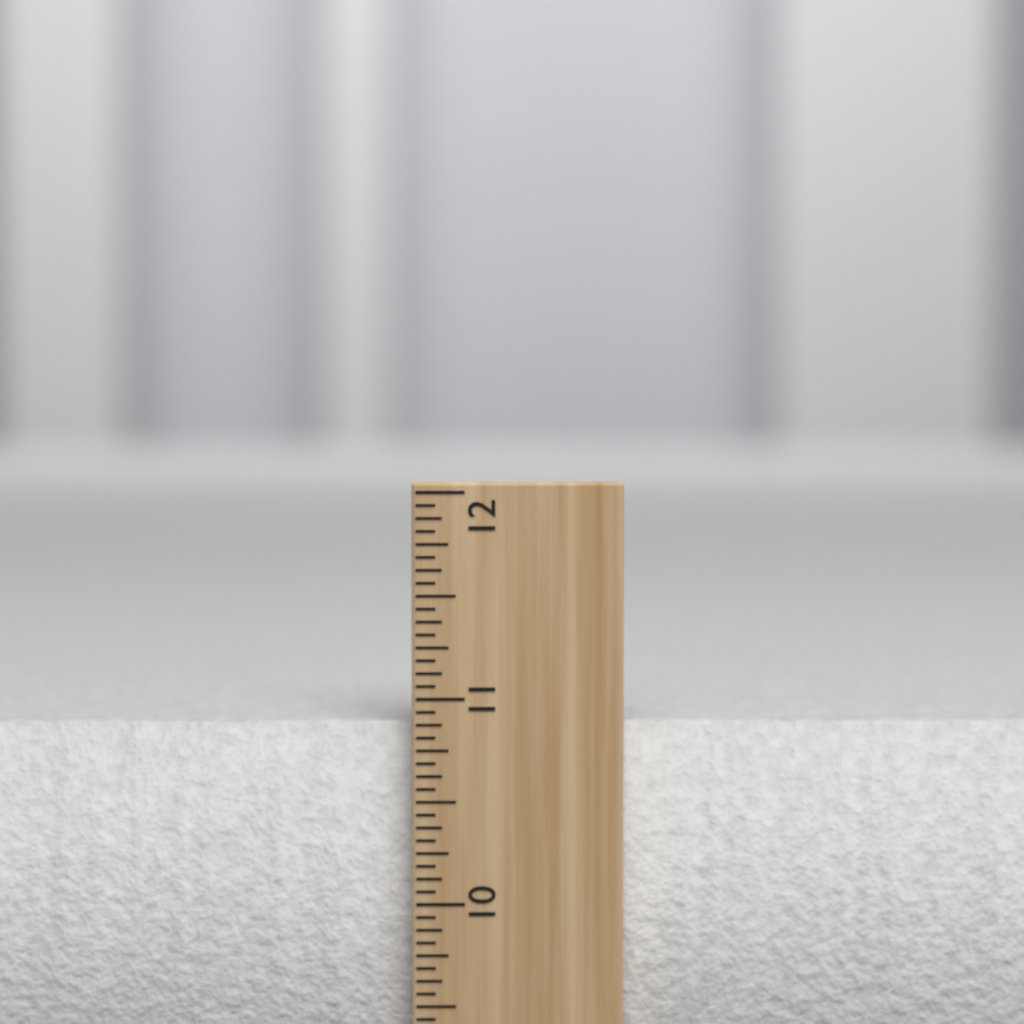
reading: 10.8750 inch
